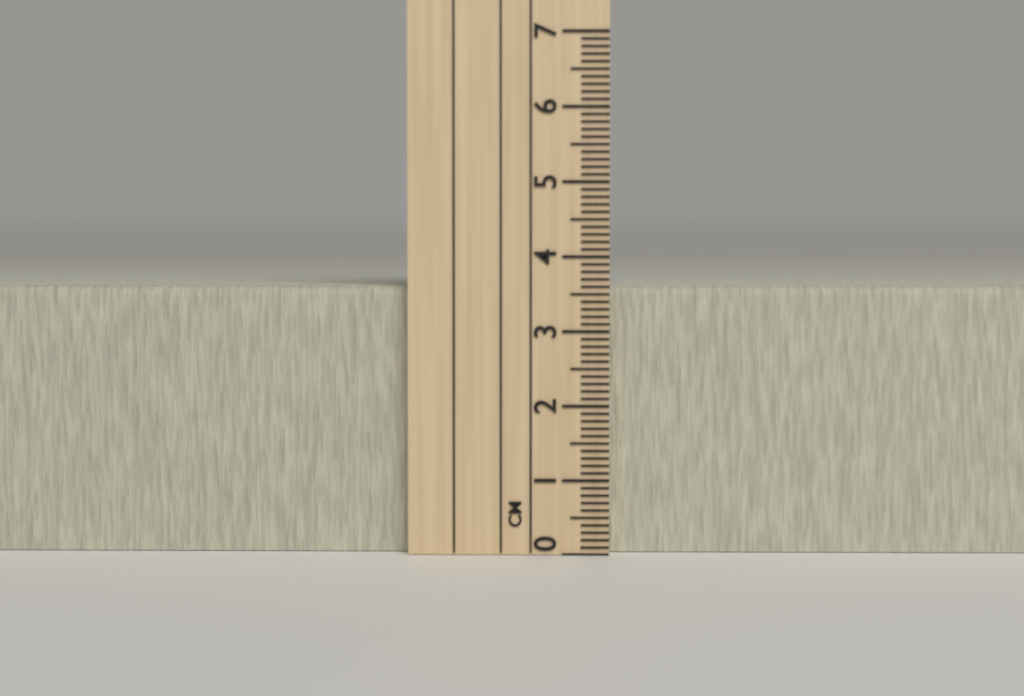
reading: 3.6 cm
